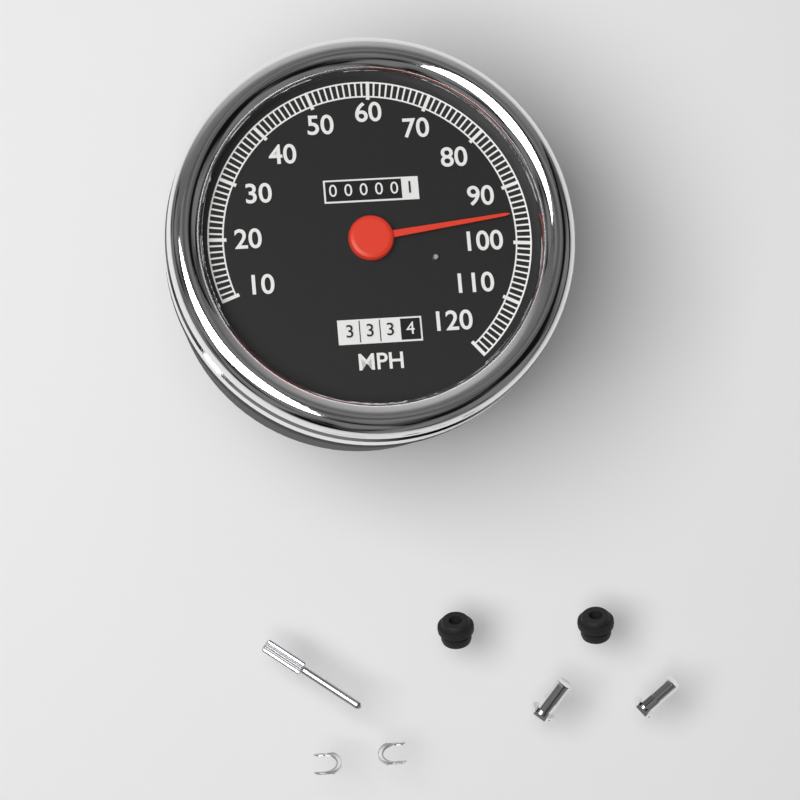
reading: 95 MPH
